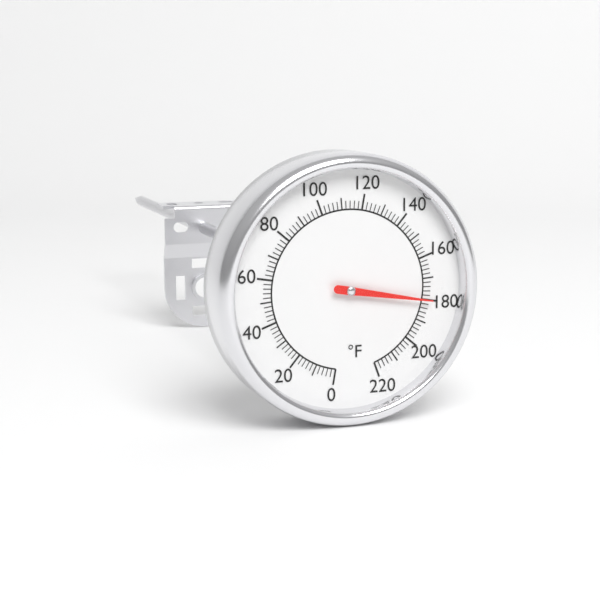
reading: 180 °F
